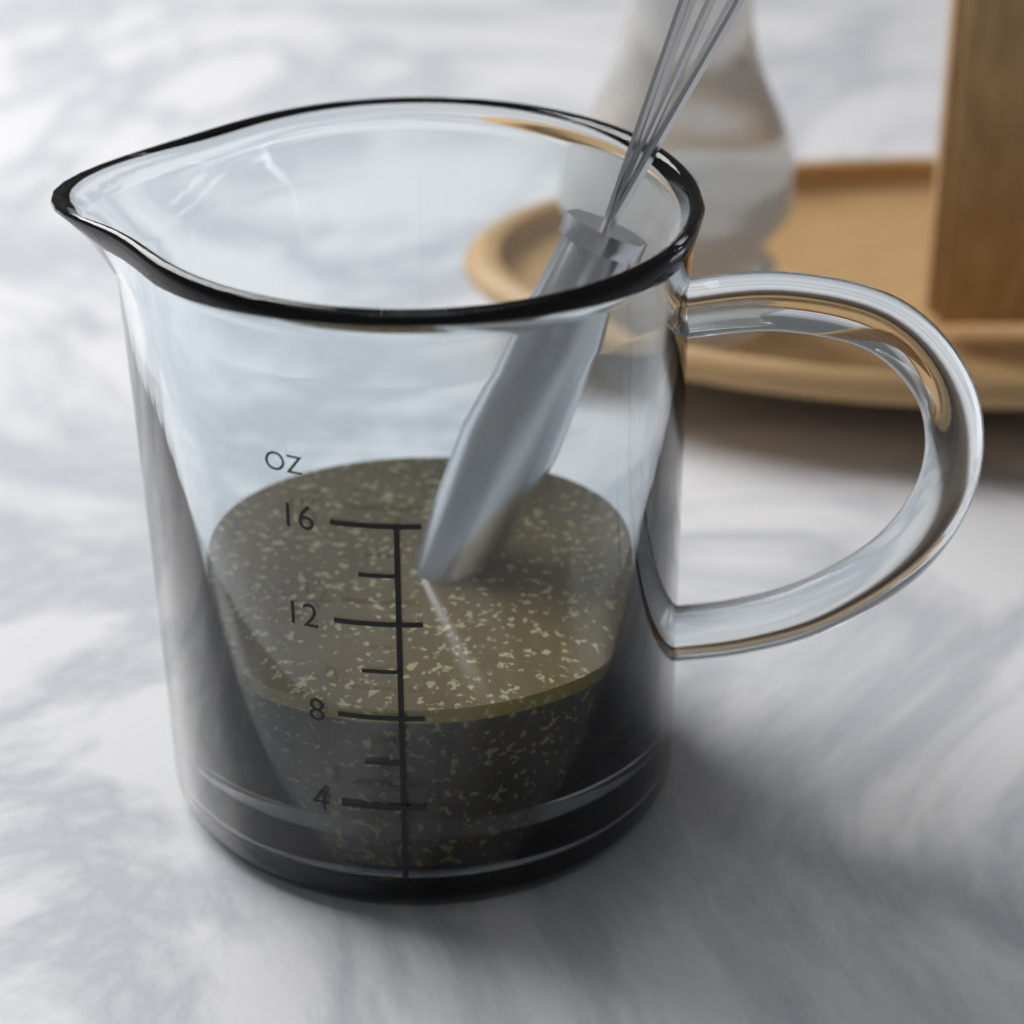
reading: 8 oz
